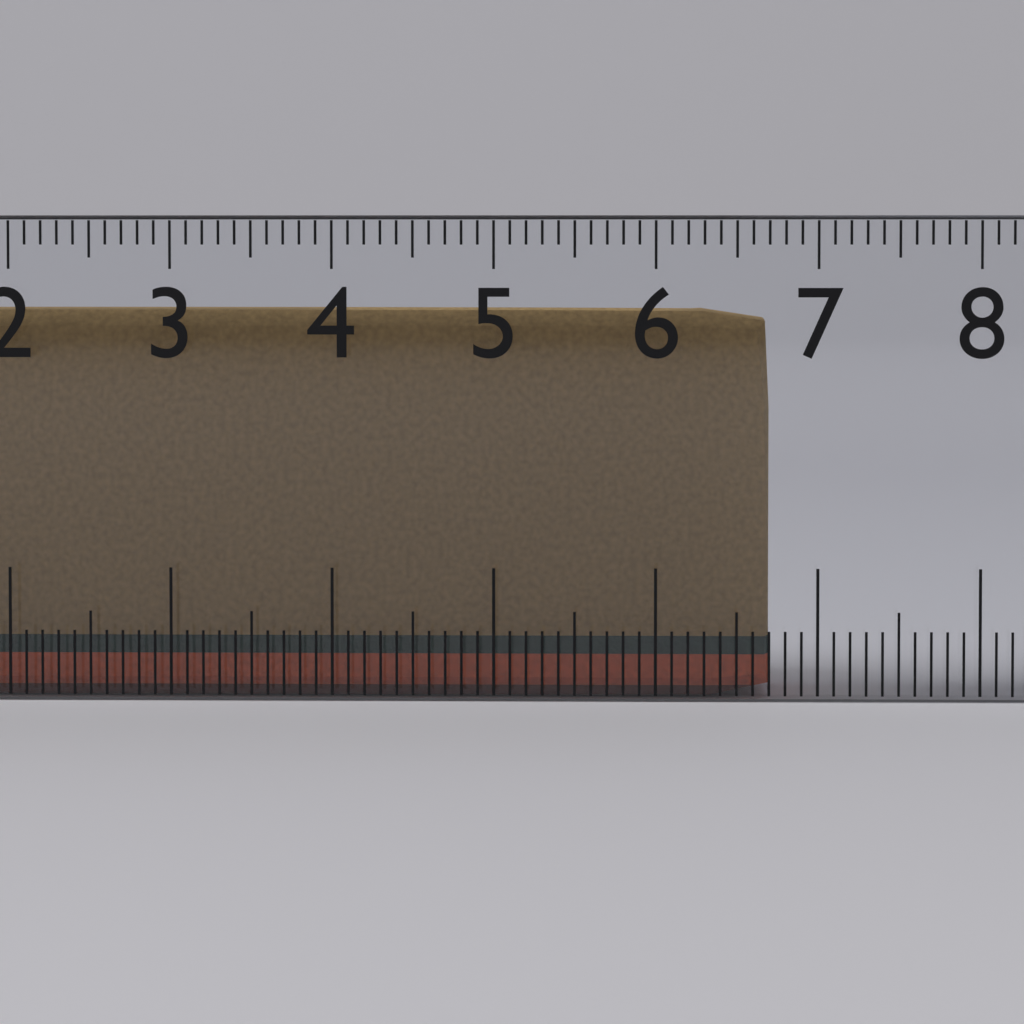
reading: 6.7 cm
